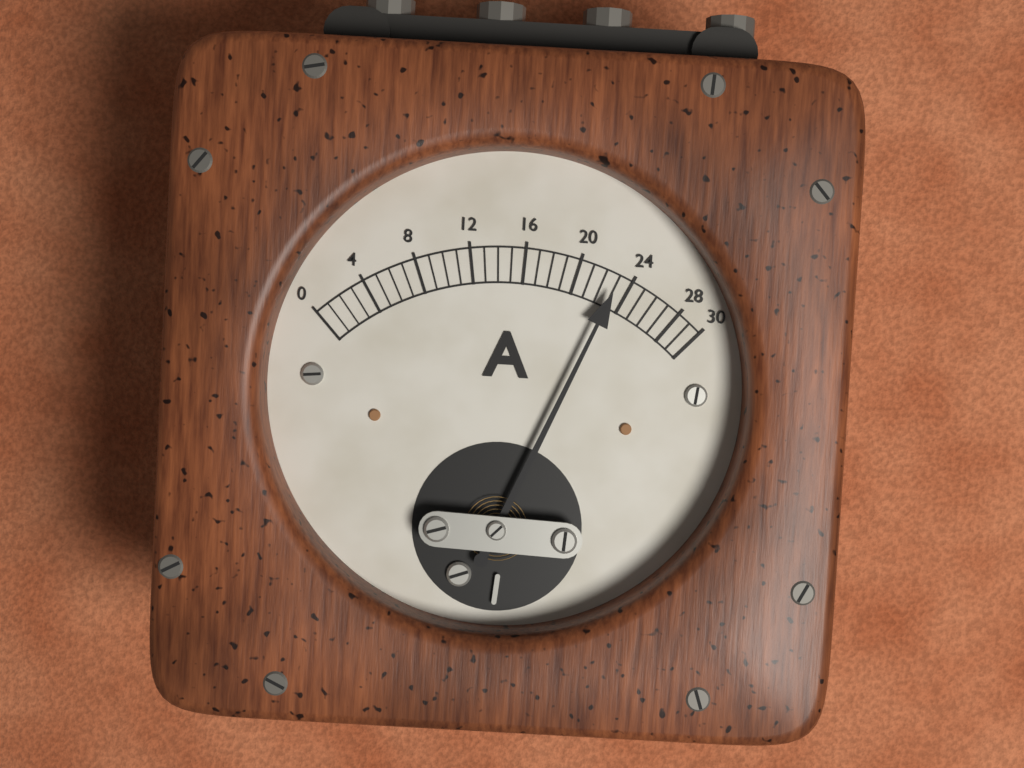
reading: 23 A
